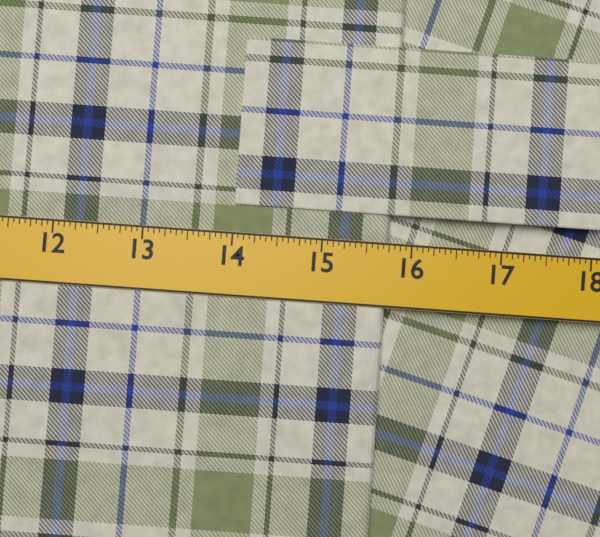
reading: 15.7500 in
